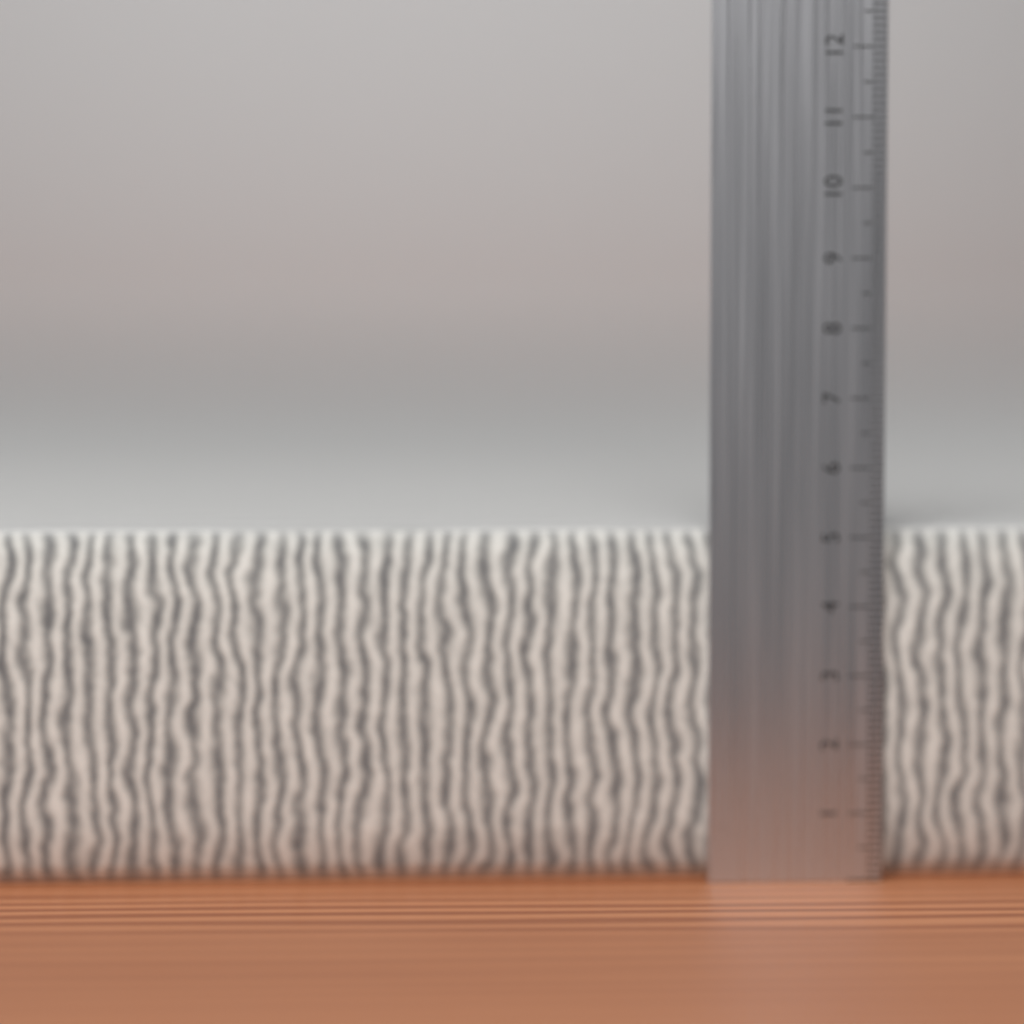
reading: 5.1 cm
